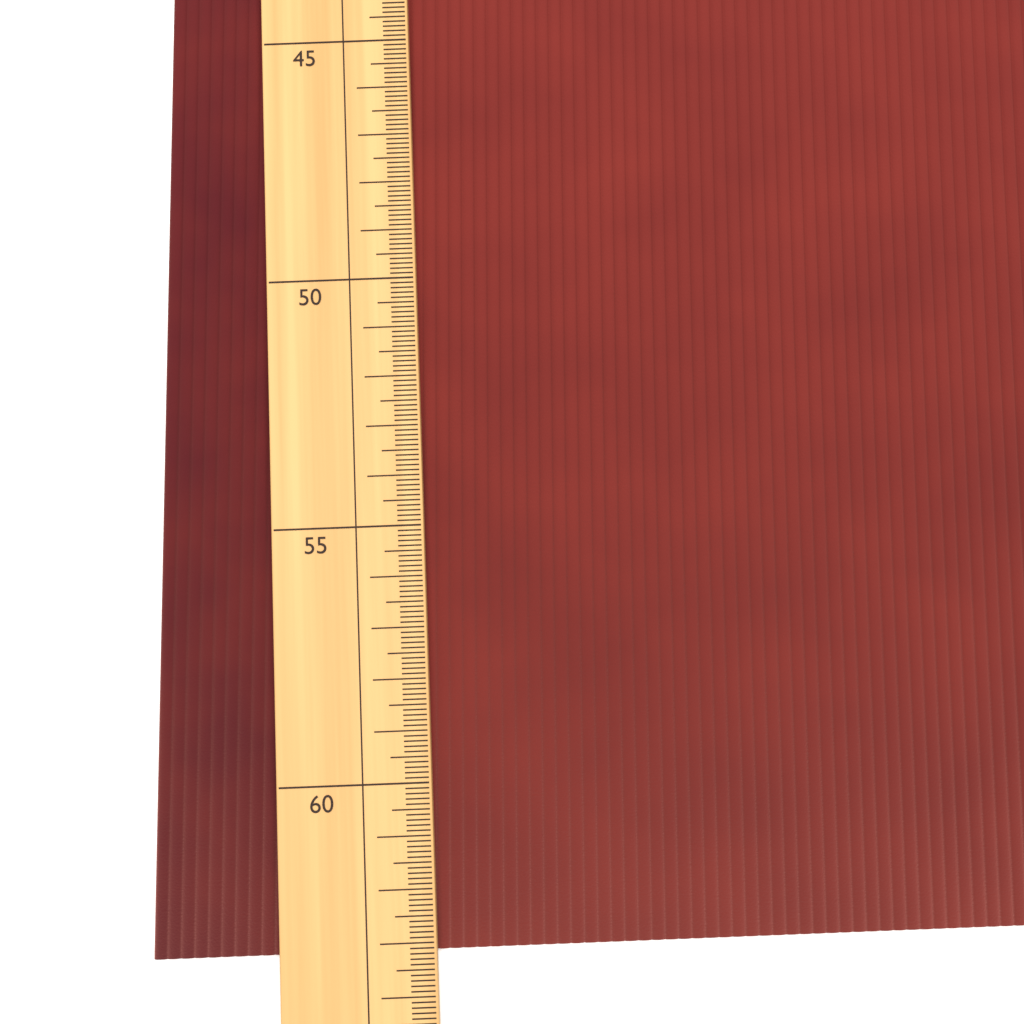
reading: 63.2 (no unit)
